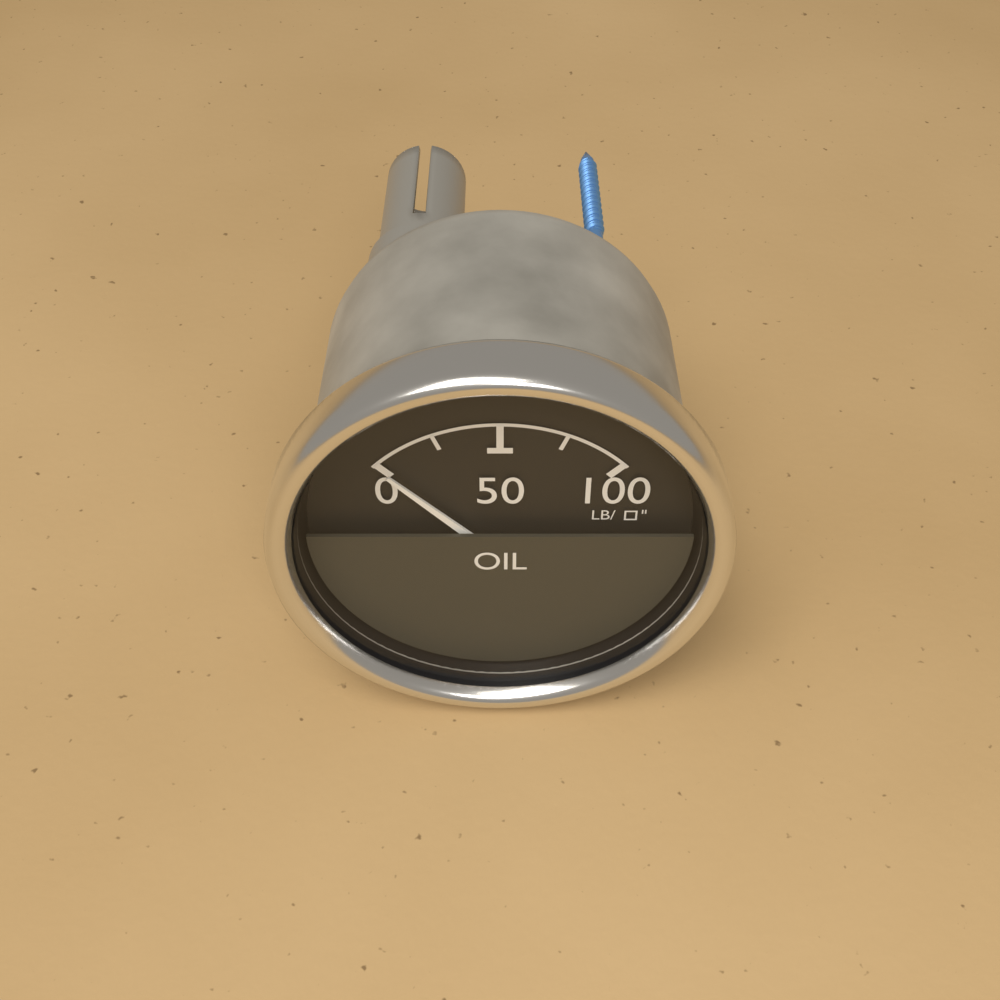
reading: 0 psi
